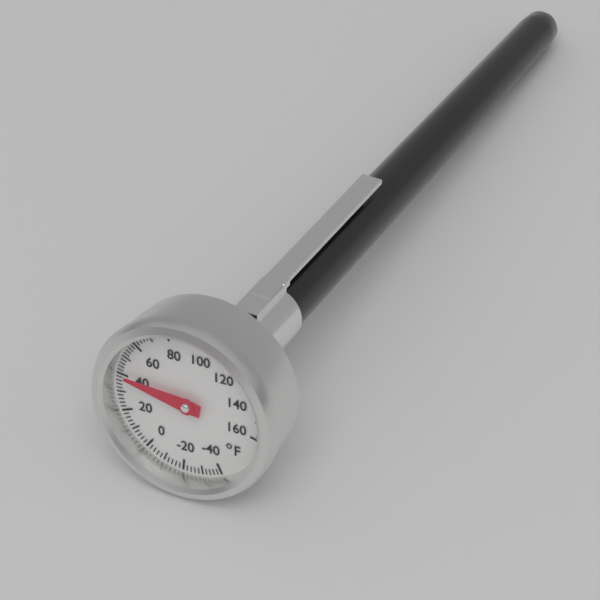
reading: 40 °F
